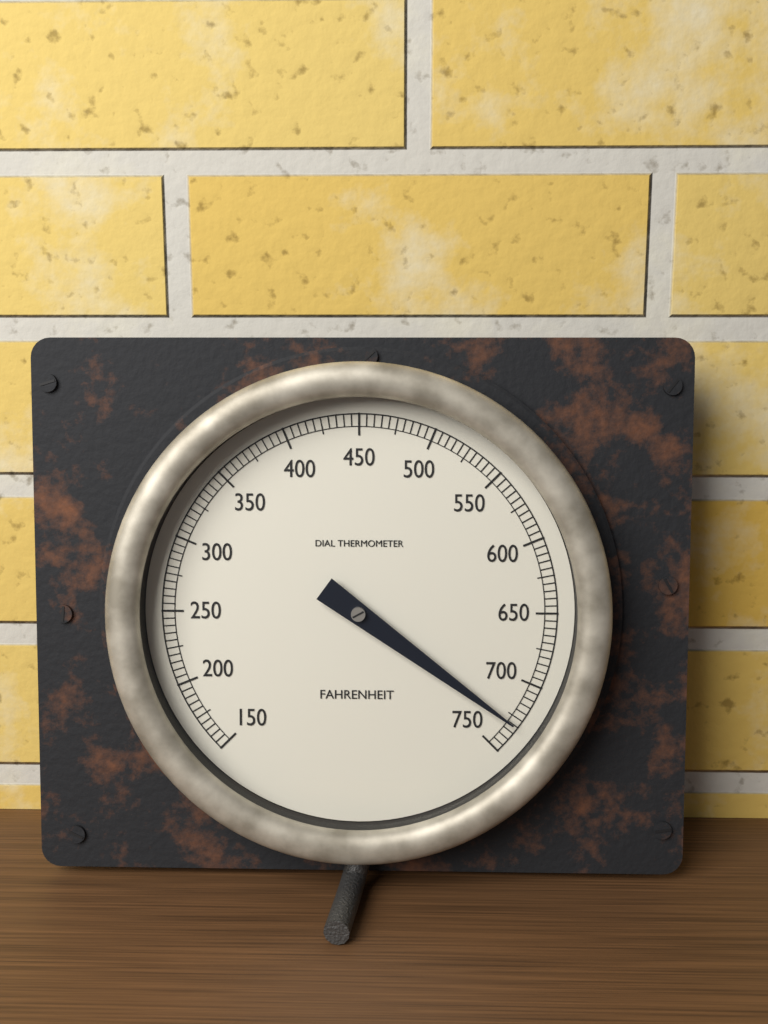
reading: 730 °F
